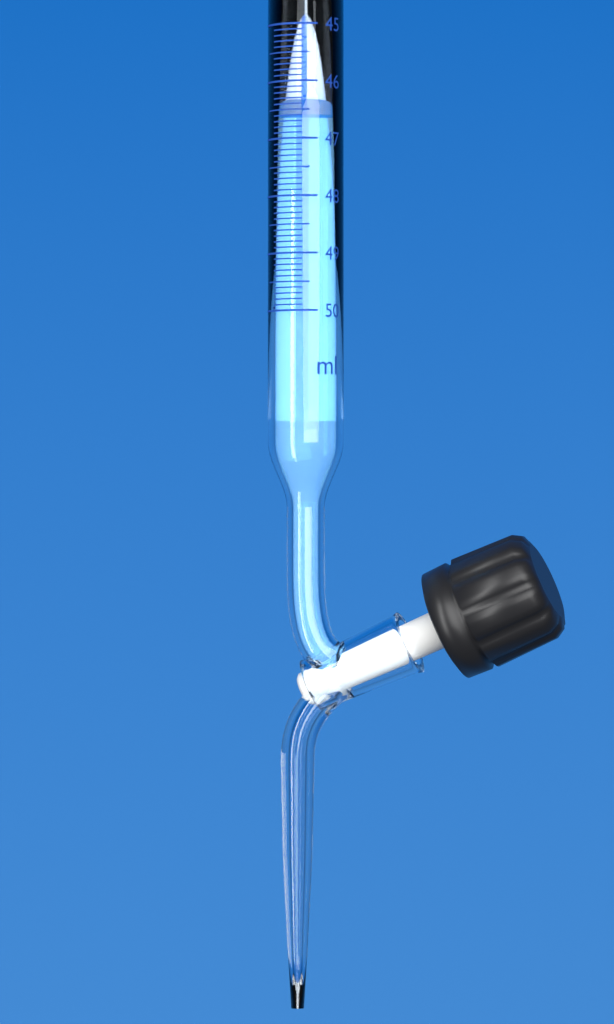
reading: 46.6 ml
